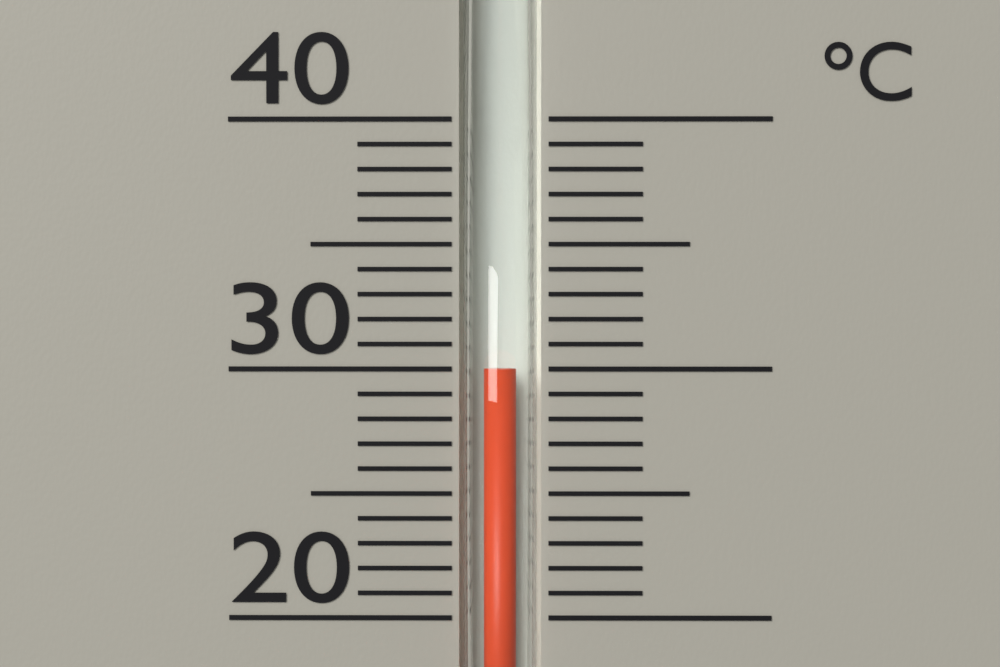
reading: 30 °C
